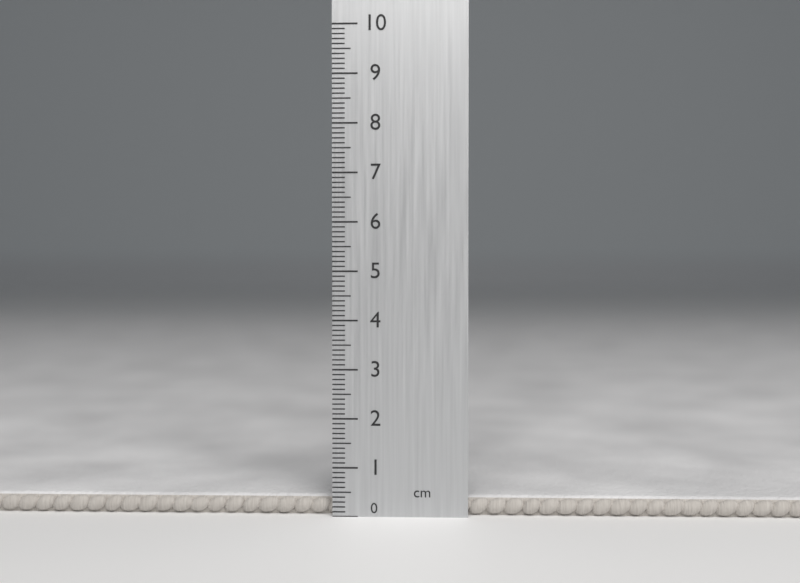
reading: 0.4 cm
